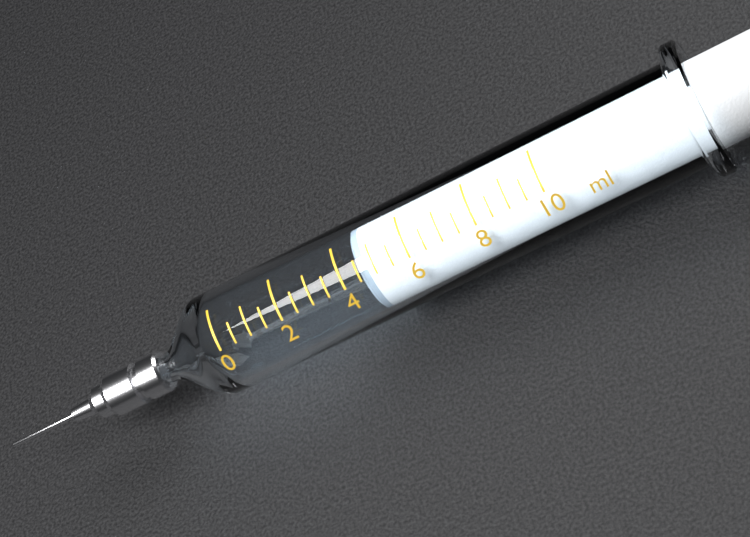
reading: 4.5 ml
